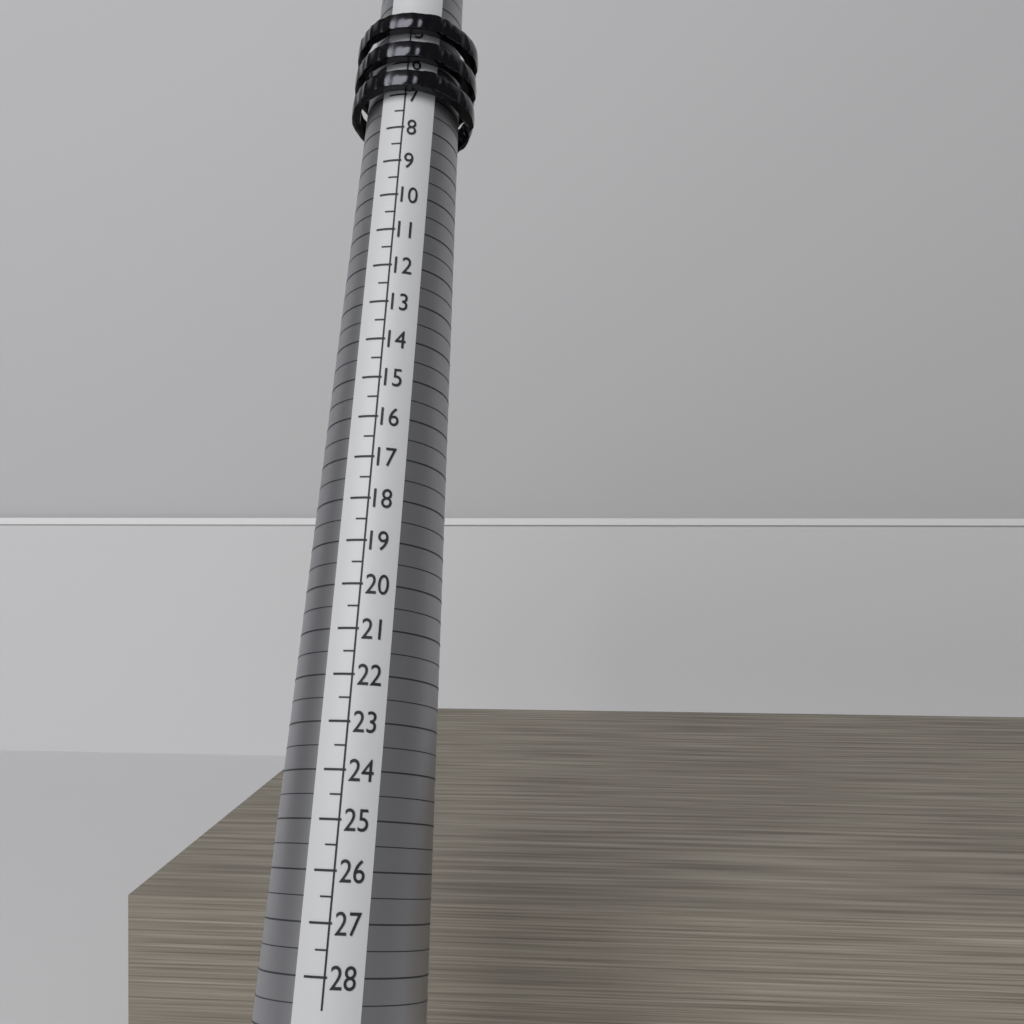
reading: 7.0 (no unit)
